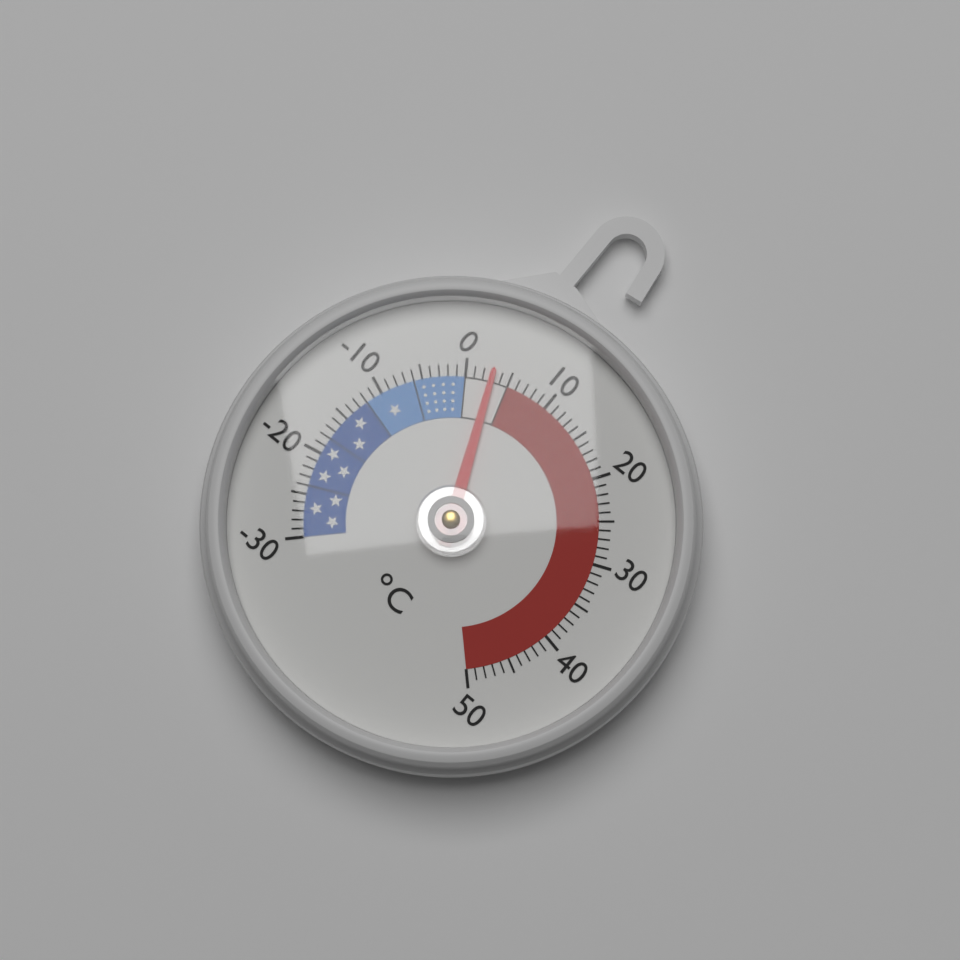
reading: 3 °C
